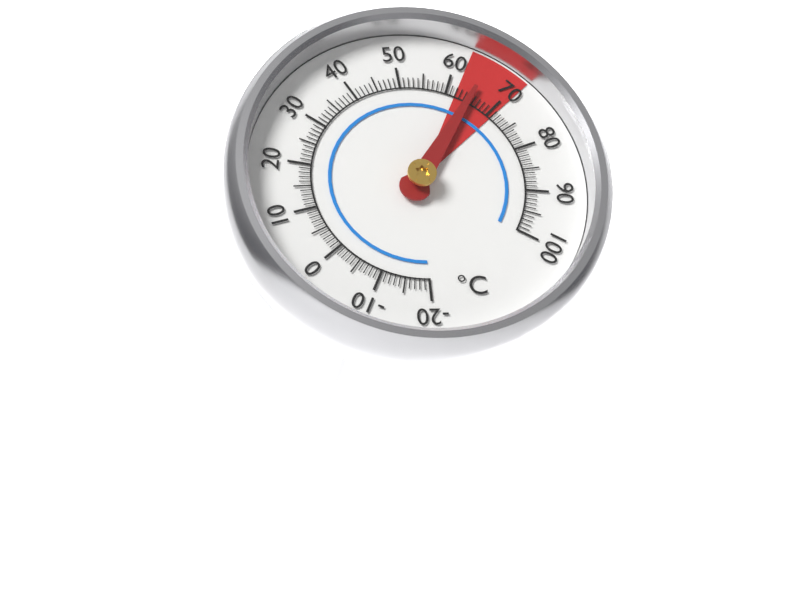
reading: 65 °C
